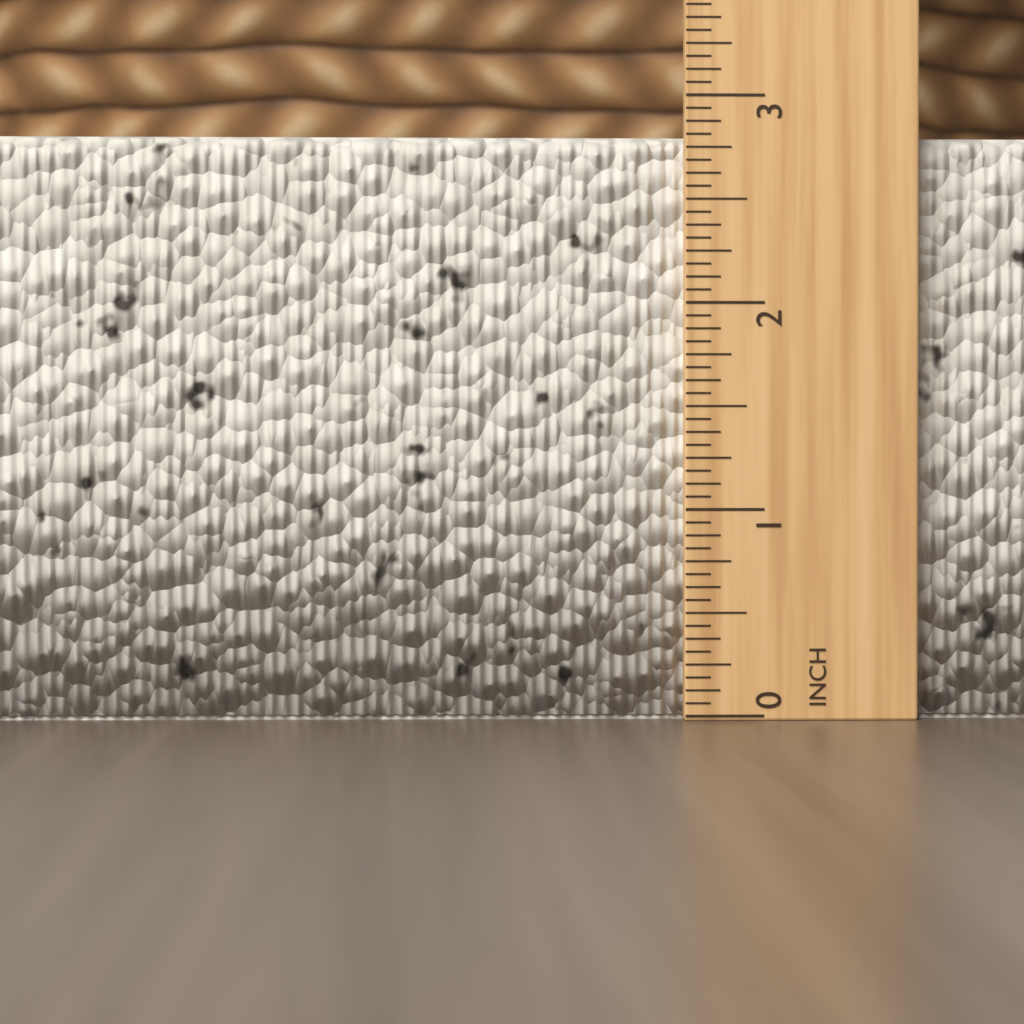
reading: 2.8125 in
